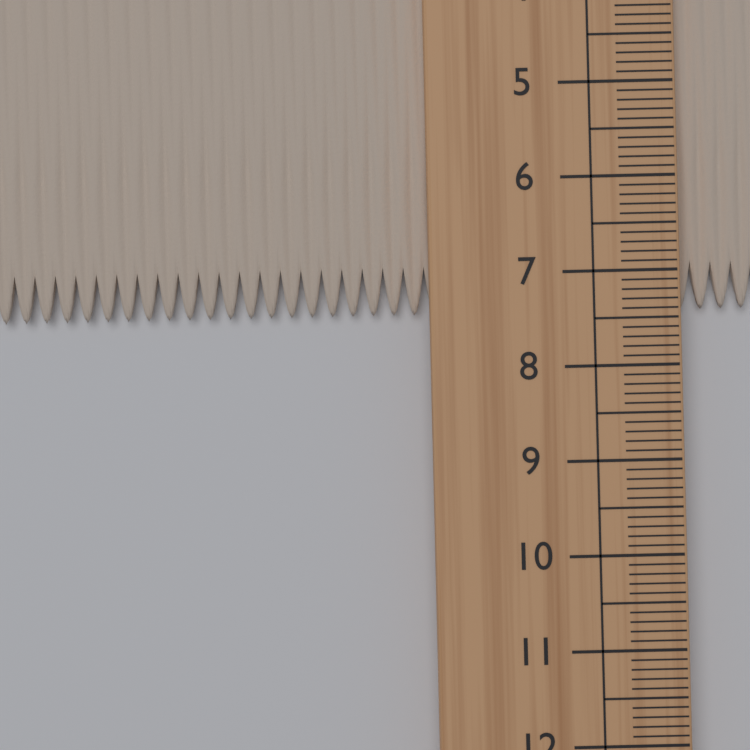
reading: 7.4 cm
